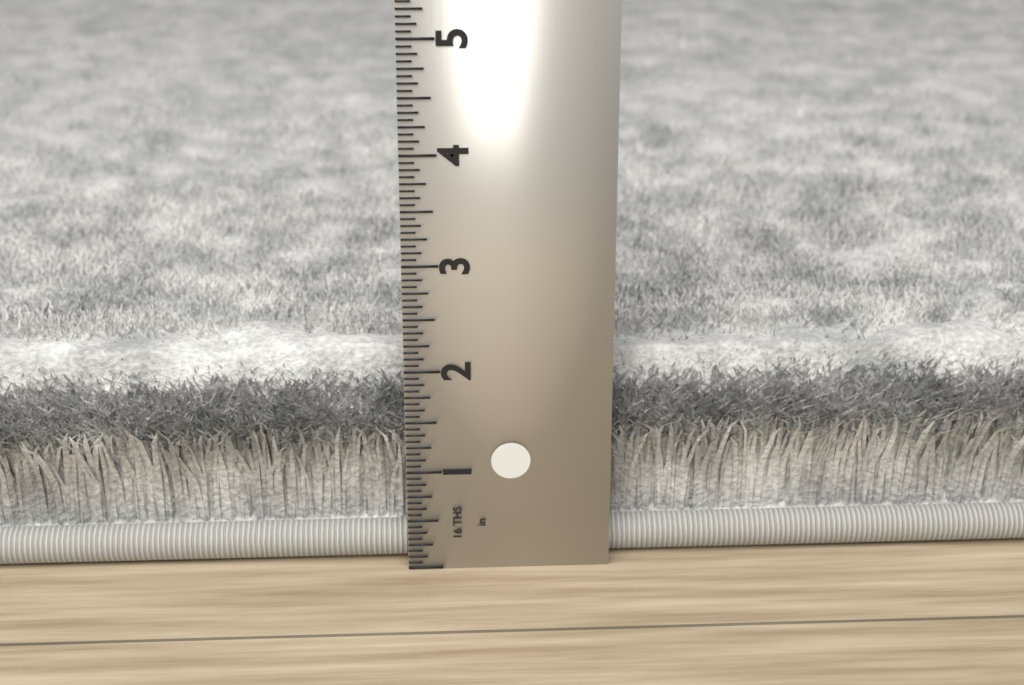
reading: 2.0000 in
